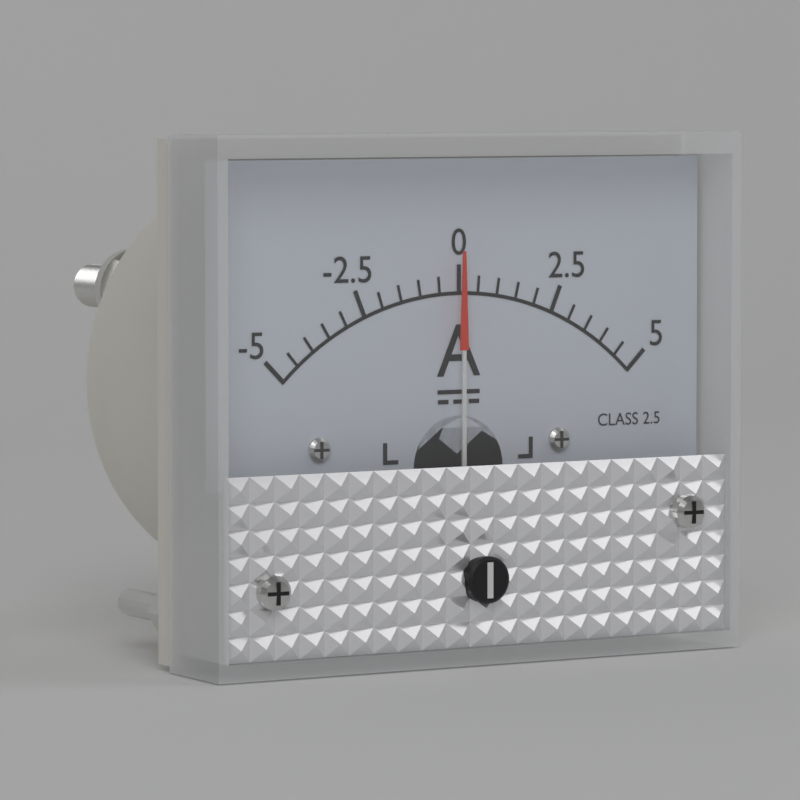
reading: 0.0 A
